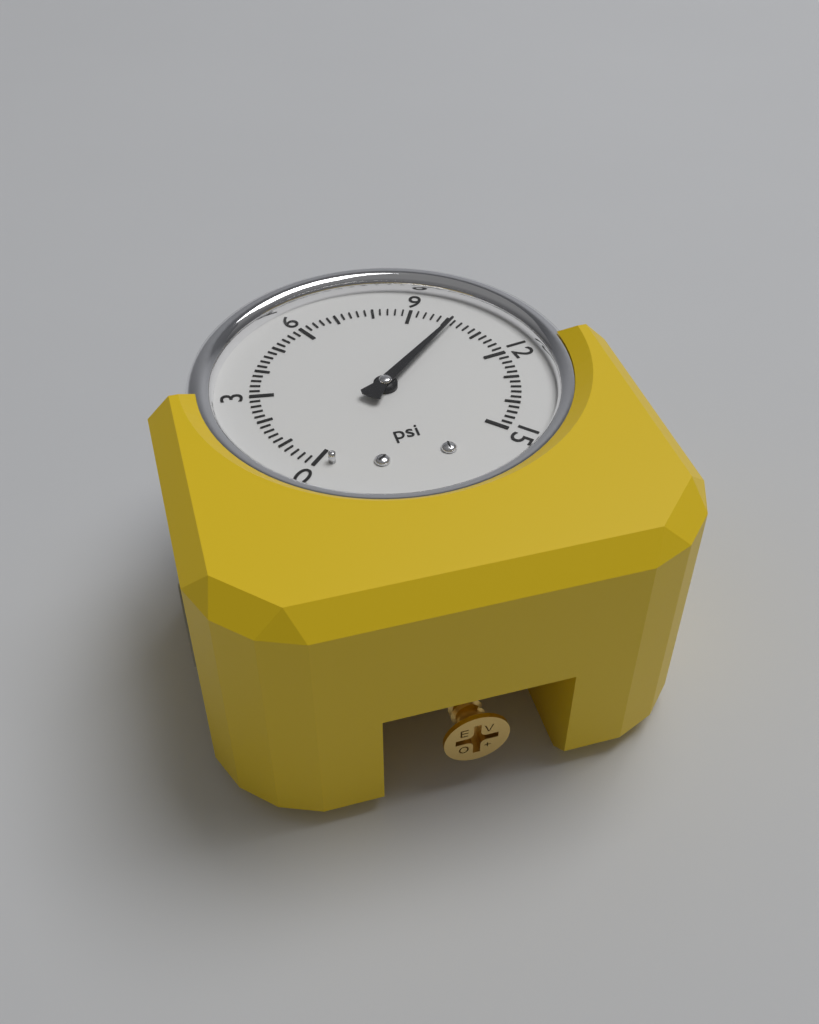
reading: 10.2 psi
